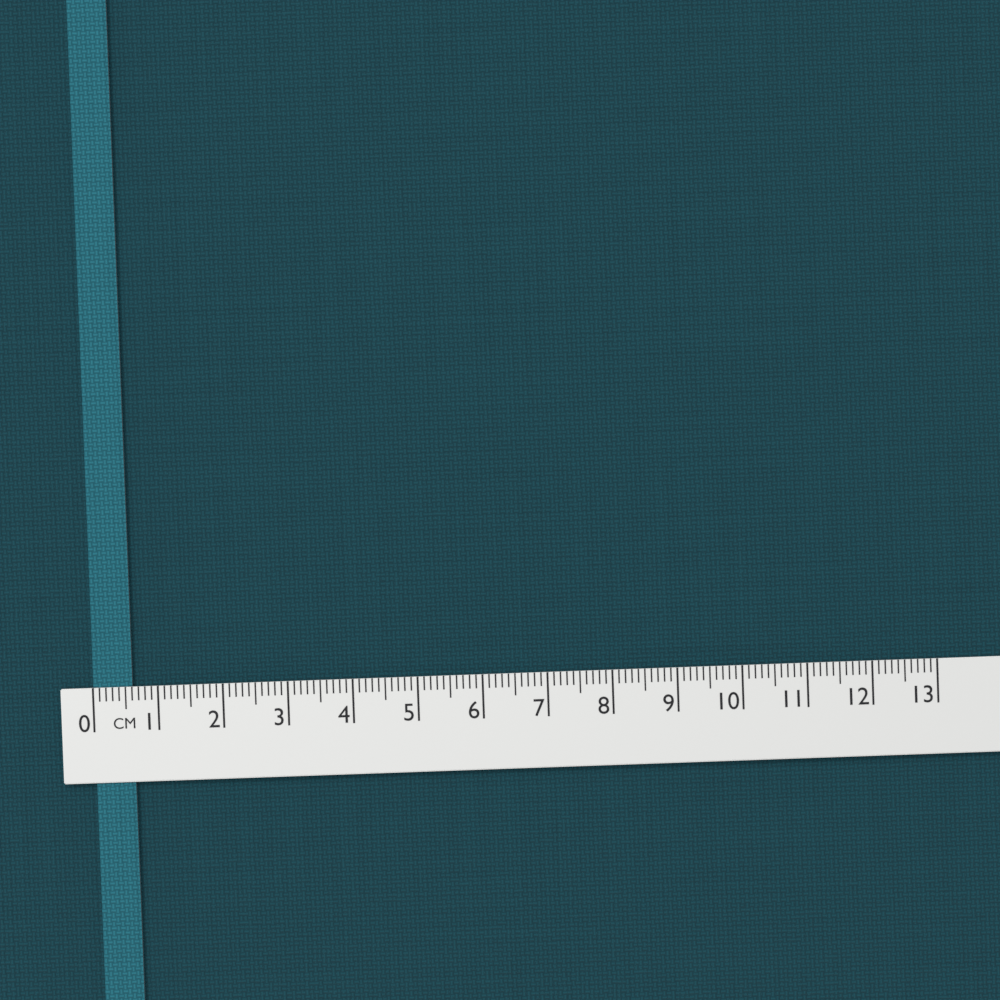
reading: 0.6 cm
